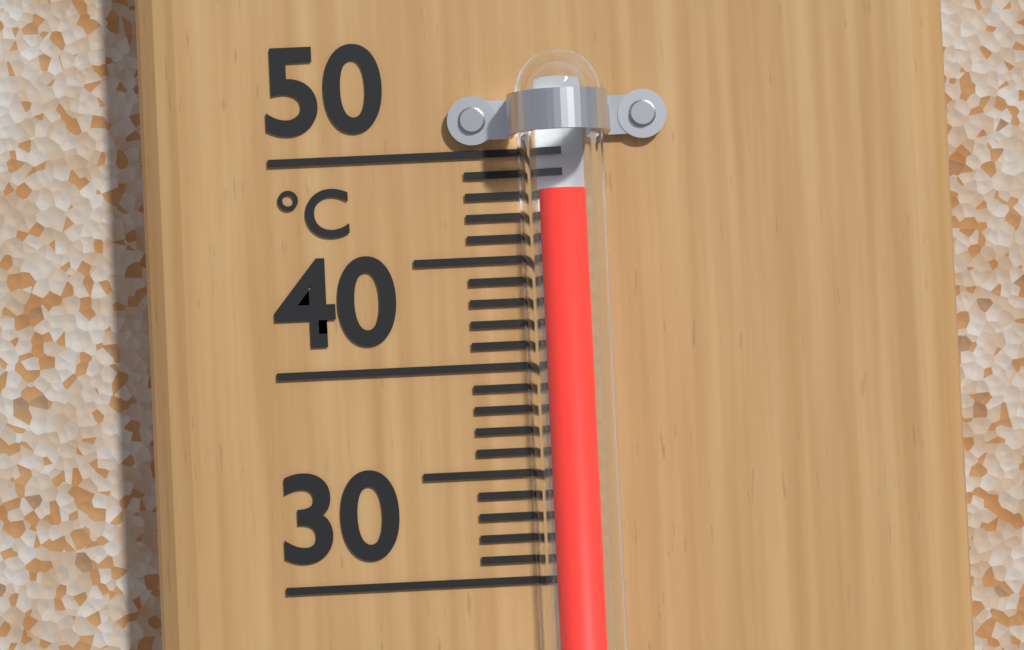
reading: 48 °C
